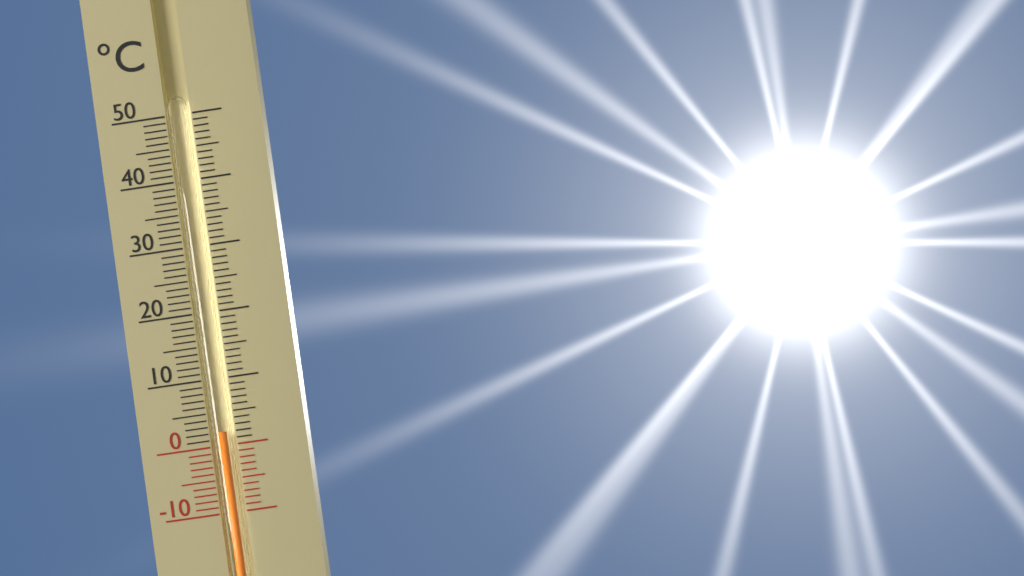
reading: 2 °C
